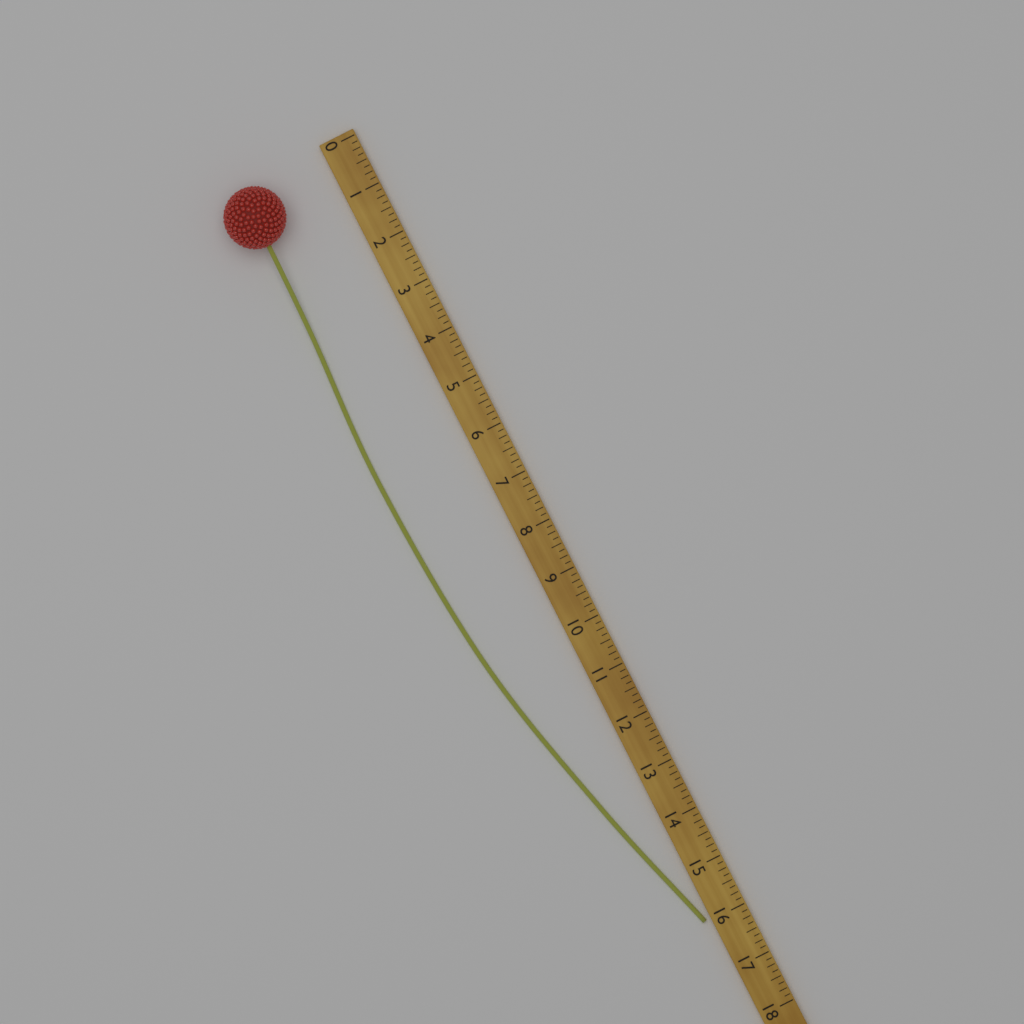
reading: 16.000 (no unit)
